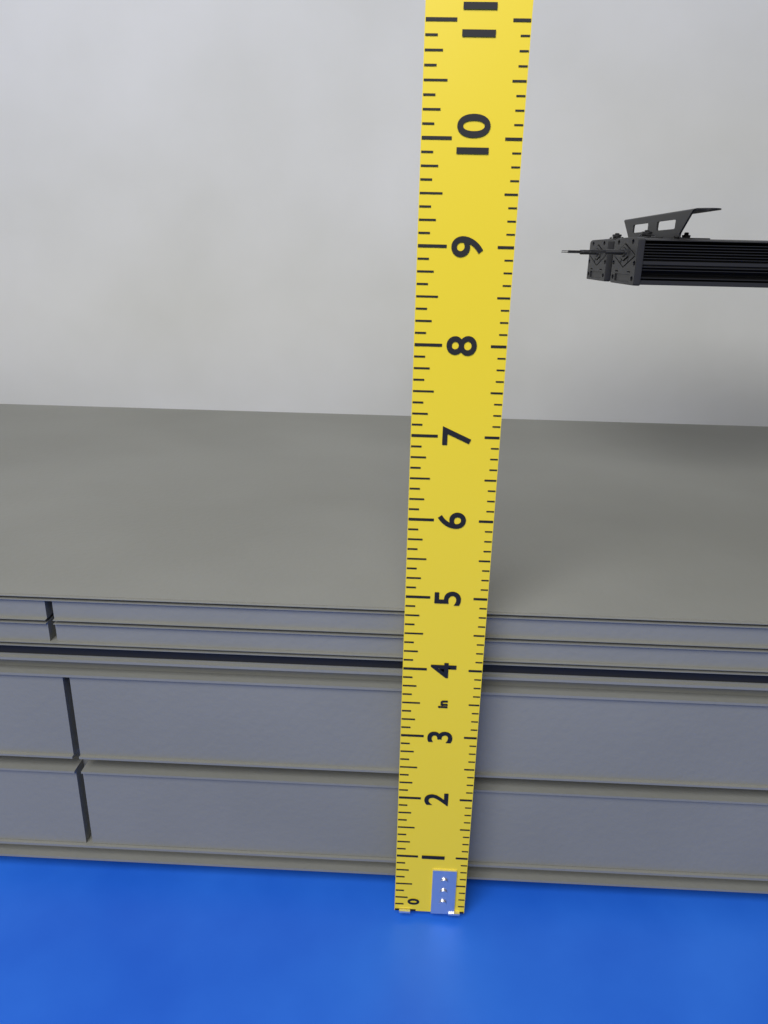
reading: 4.625 in
